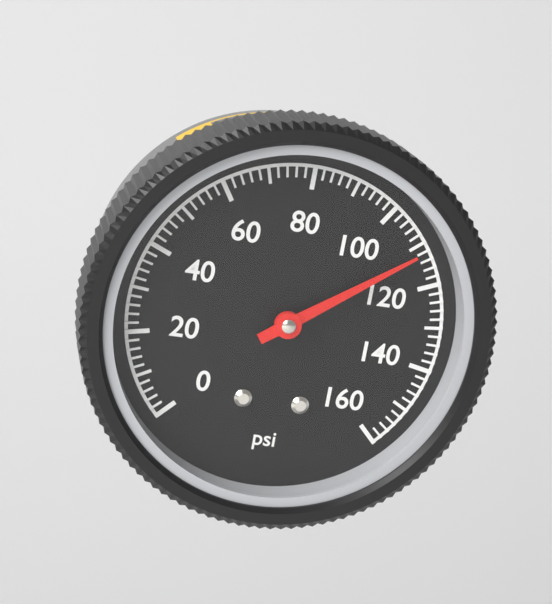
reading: 112 psi
